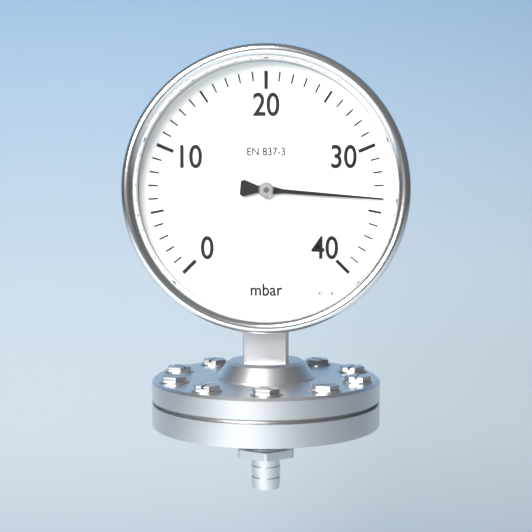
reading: 34 mbar
